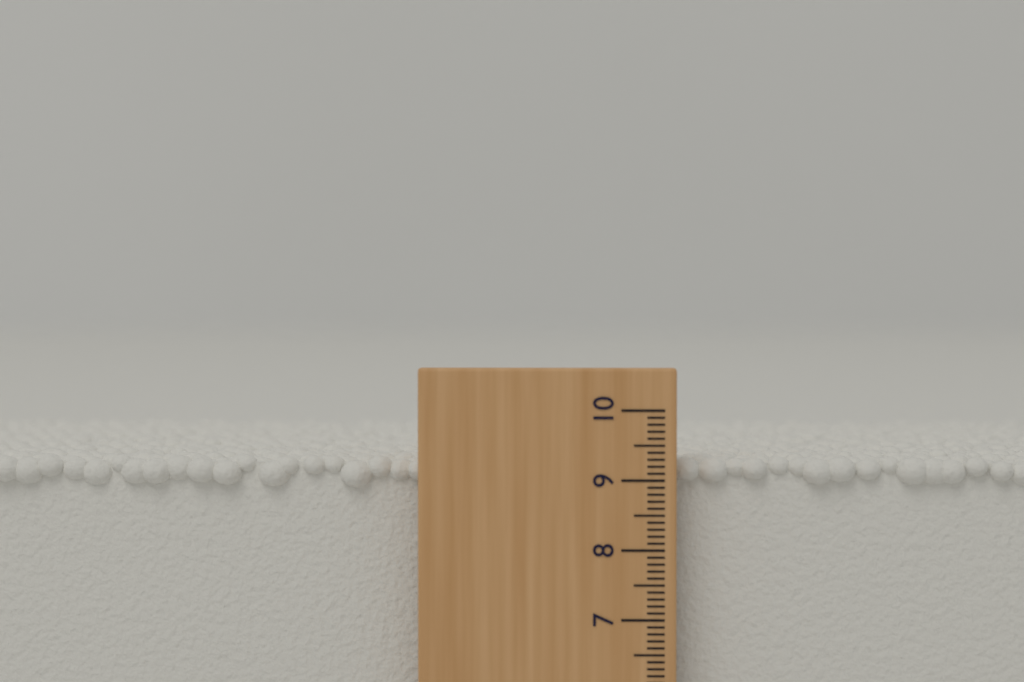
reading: 9.3 (no unit)
